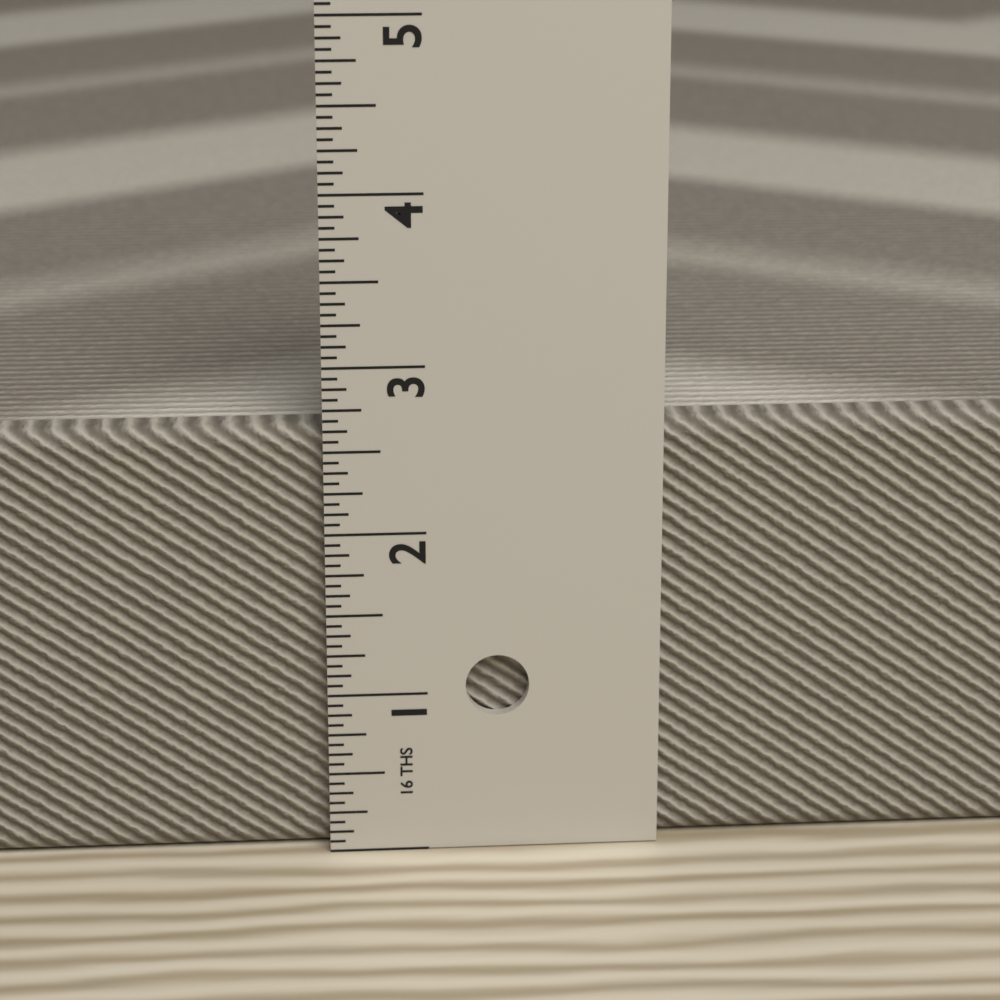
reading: 2.6250 in
